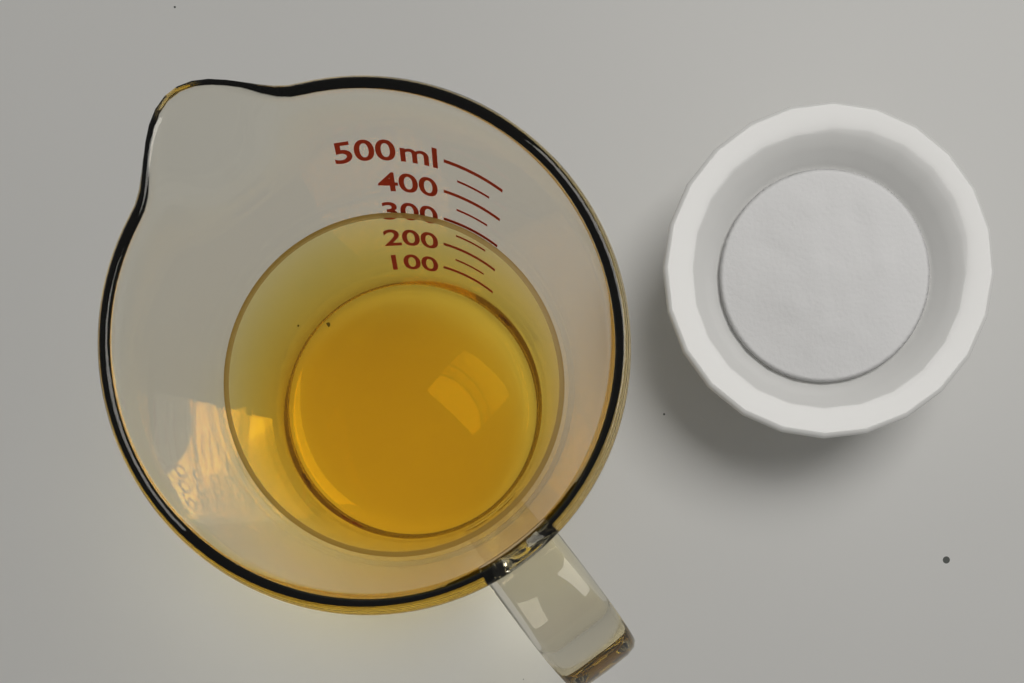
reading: 300 ml
